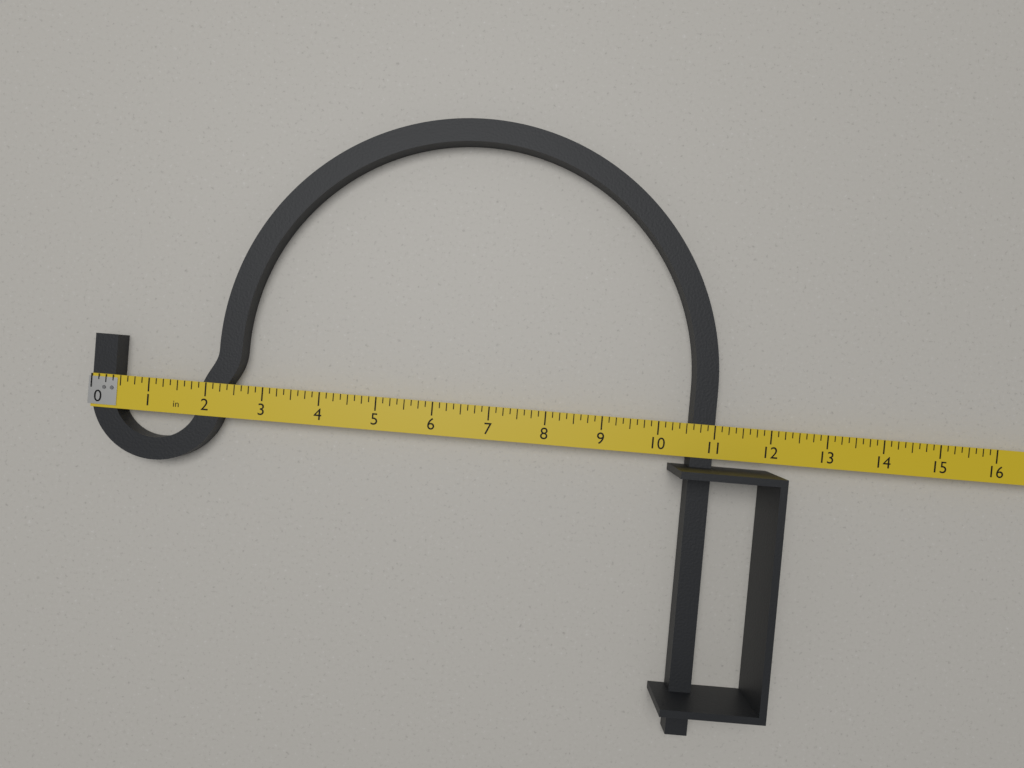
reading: 11.000 in
